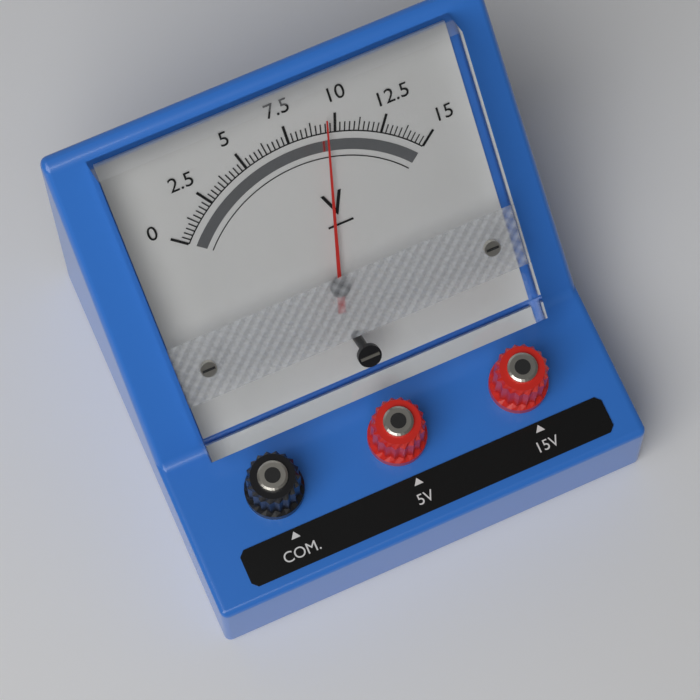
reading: 9.50 V
